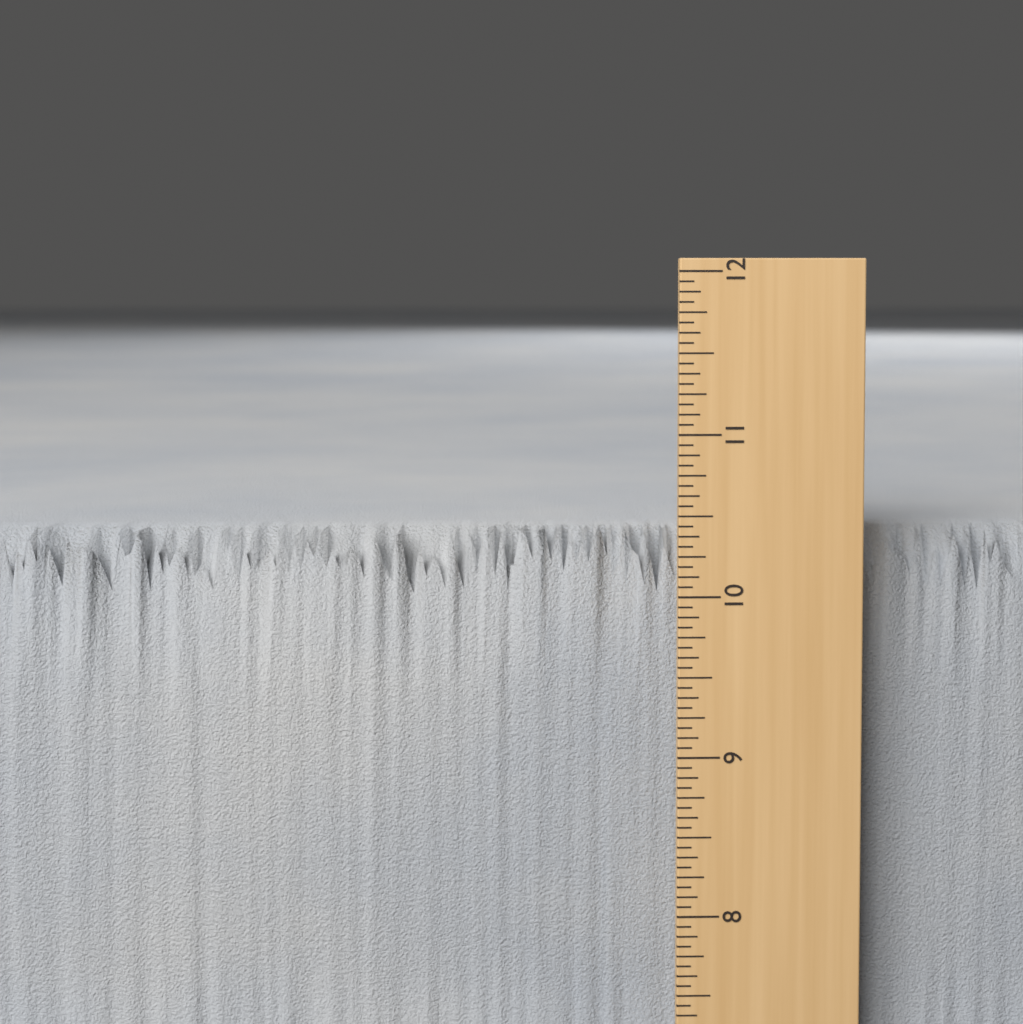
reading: 10.3750 in
